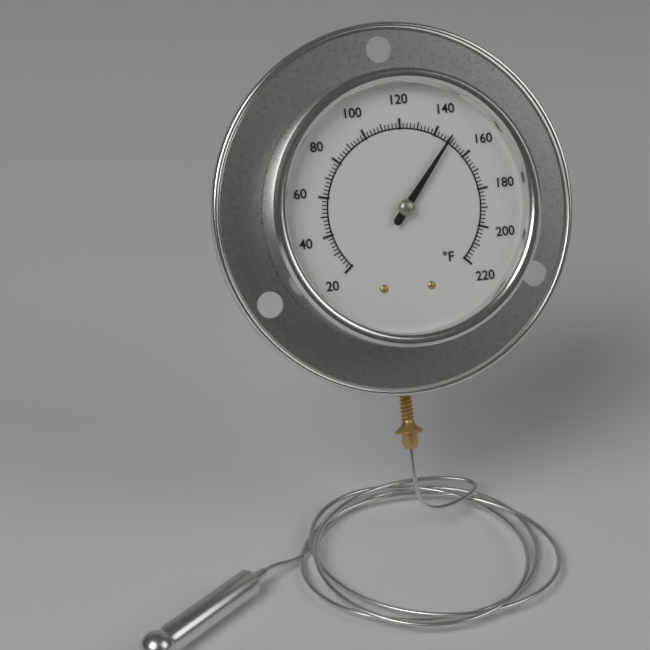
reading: 148 °F
